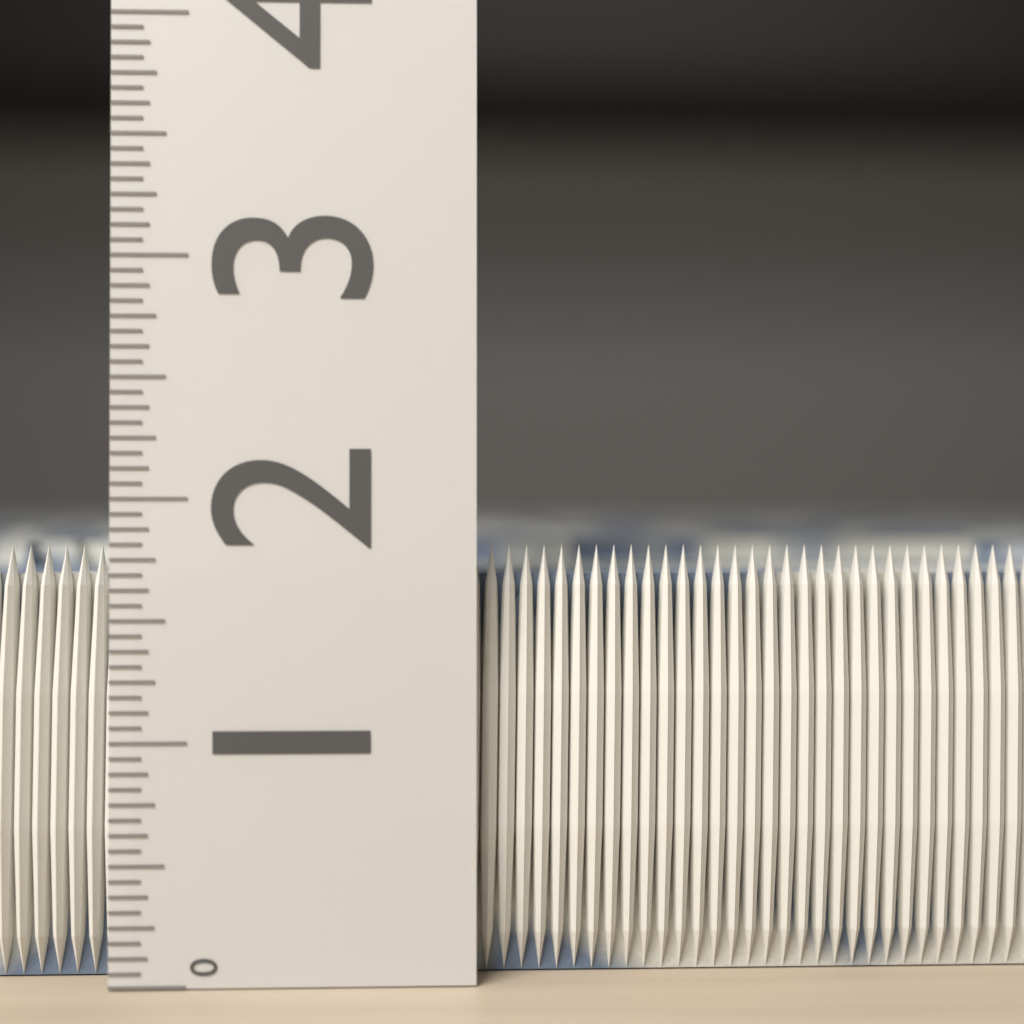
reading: 1.8125 (no unit)
